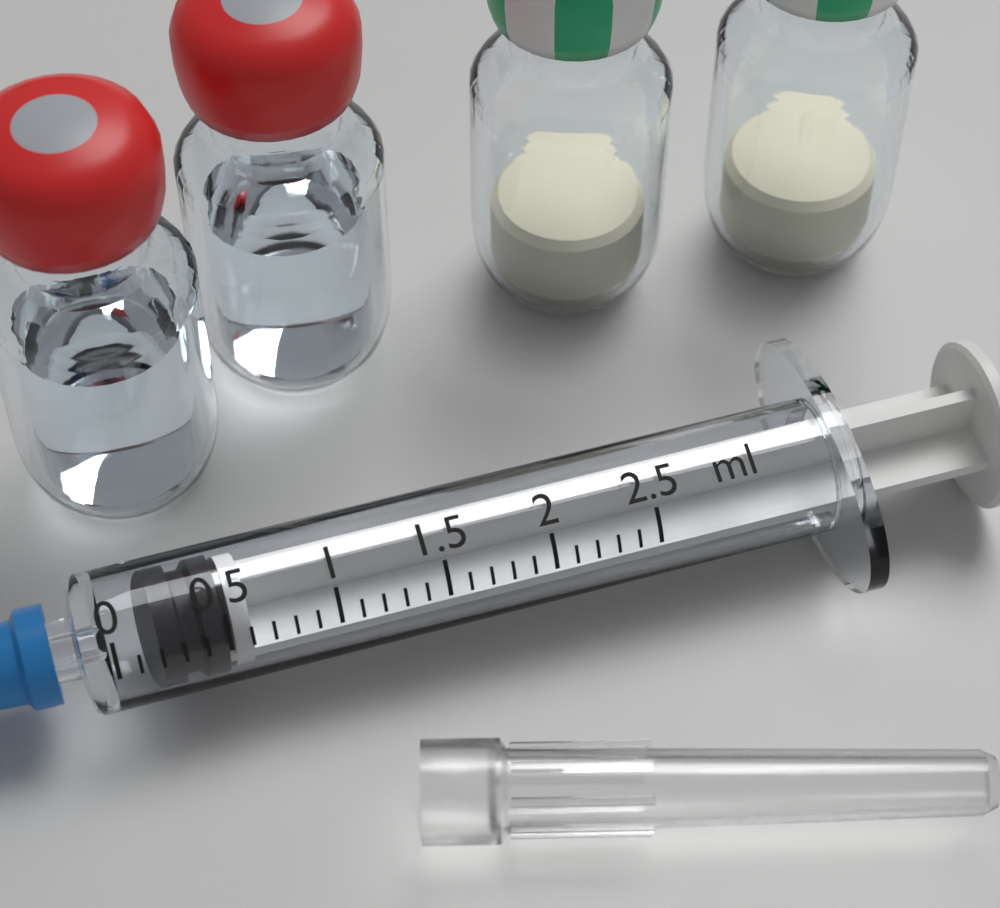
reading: 0.2 ml
